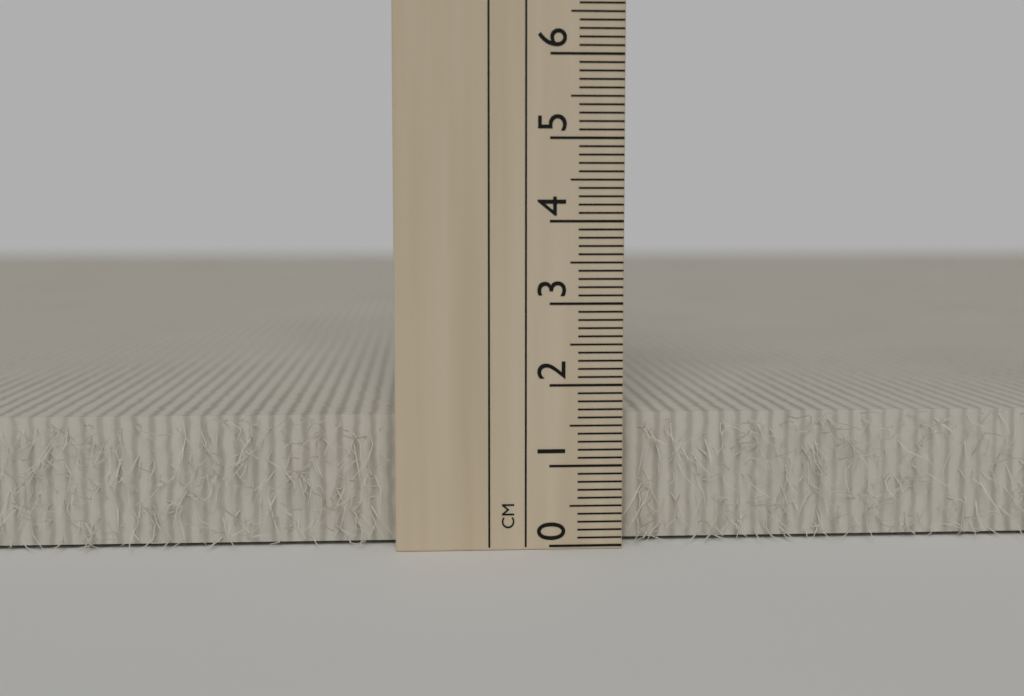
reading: 1.6 cm
